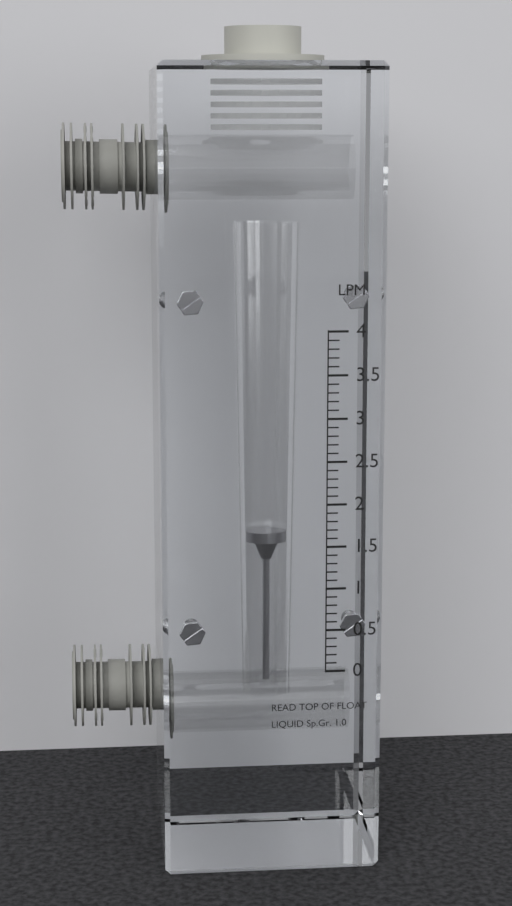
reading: 1.5 LPM
